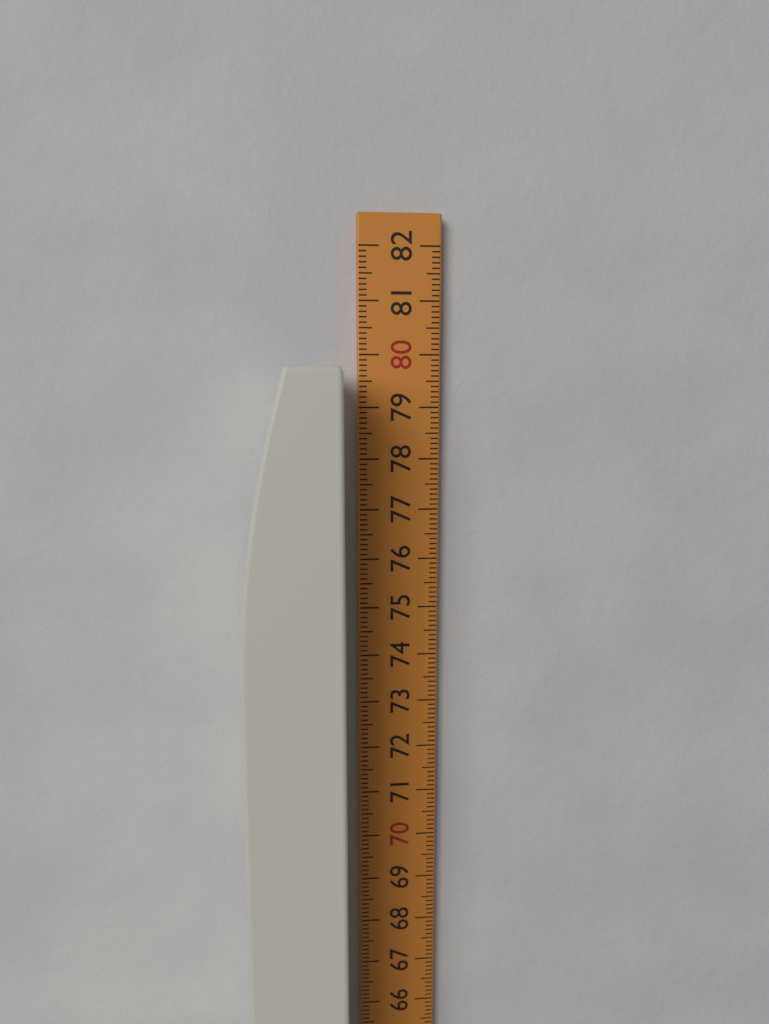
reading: 79.7 cm
